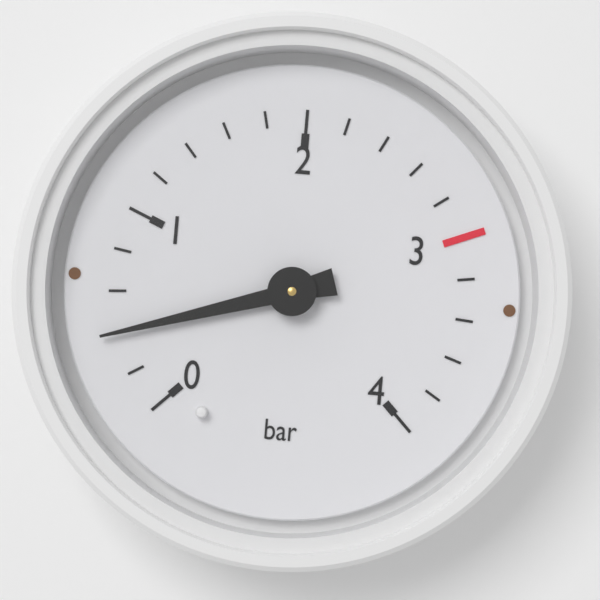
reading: 0.4 bar
